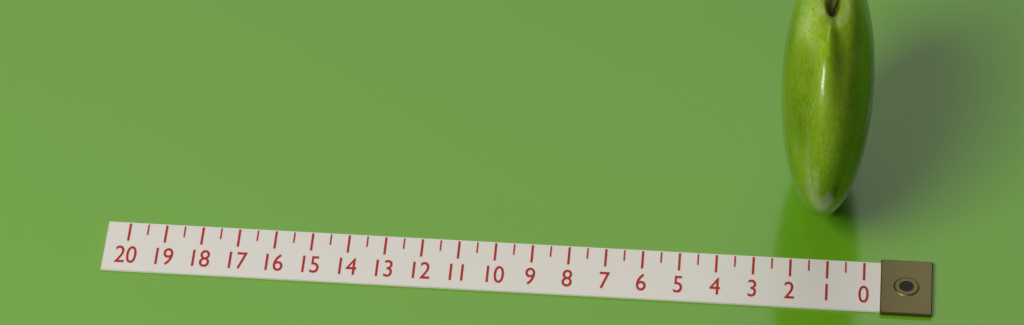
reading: 2.5 (no unit)
